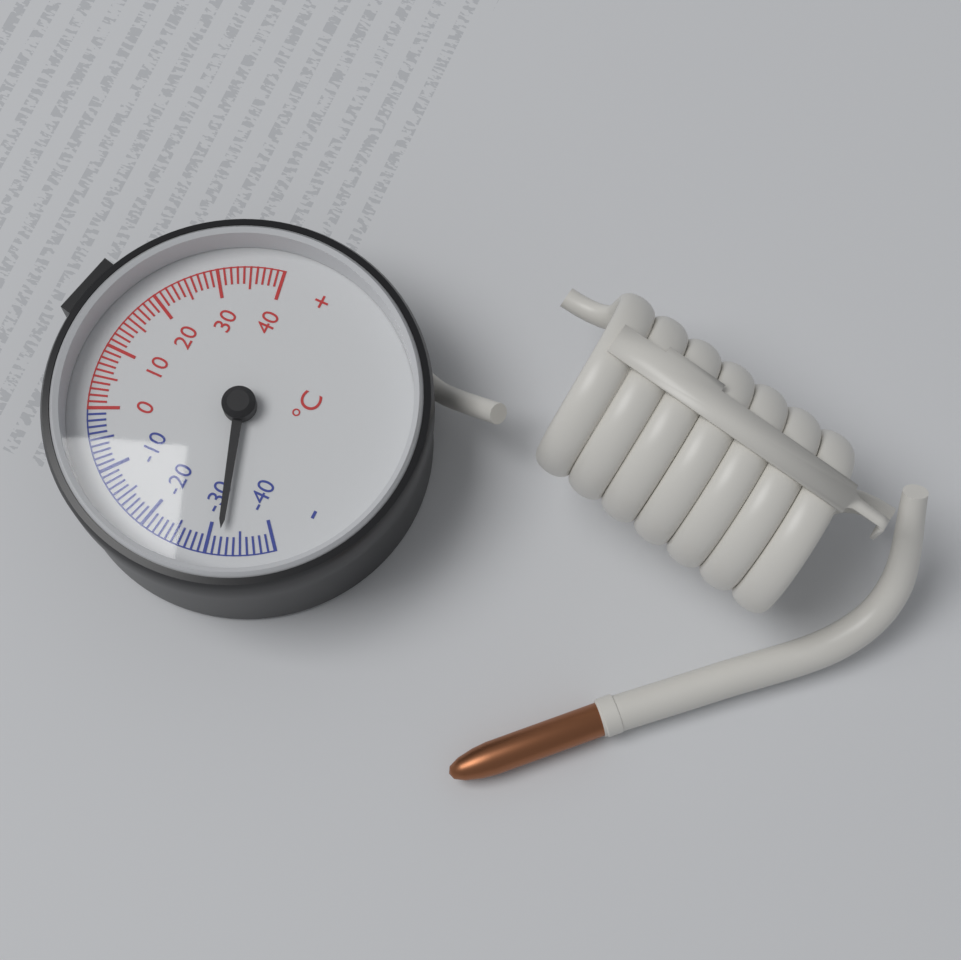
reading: -32 °C
